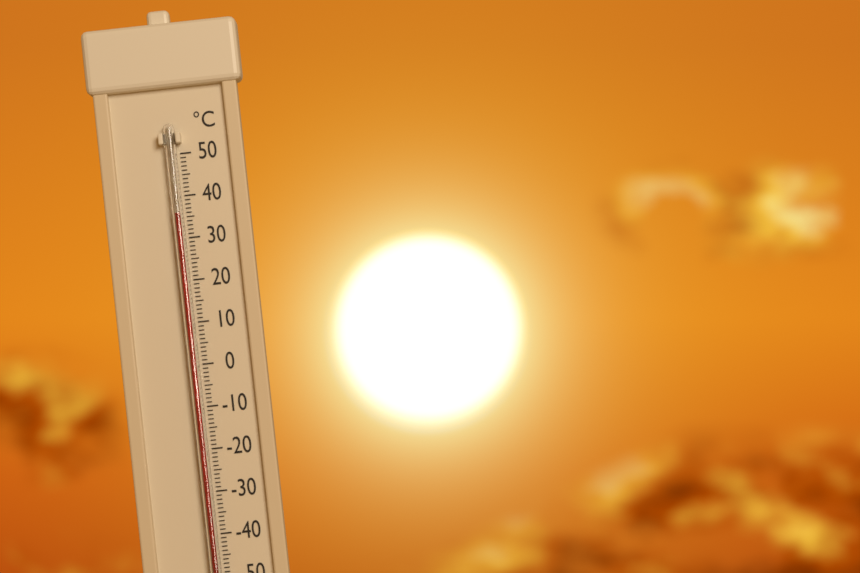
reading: 36 °C
